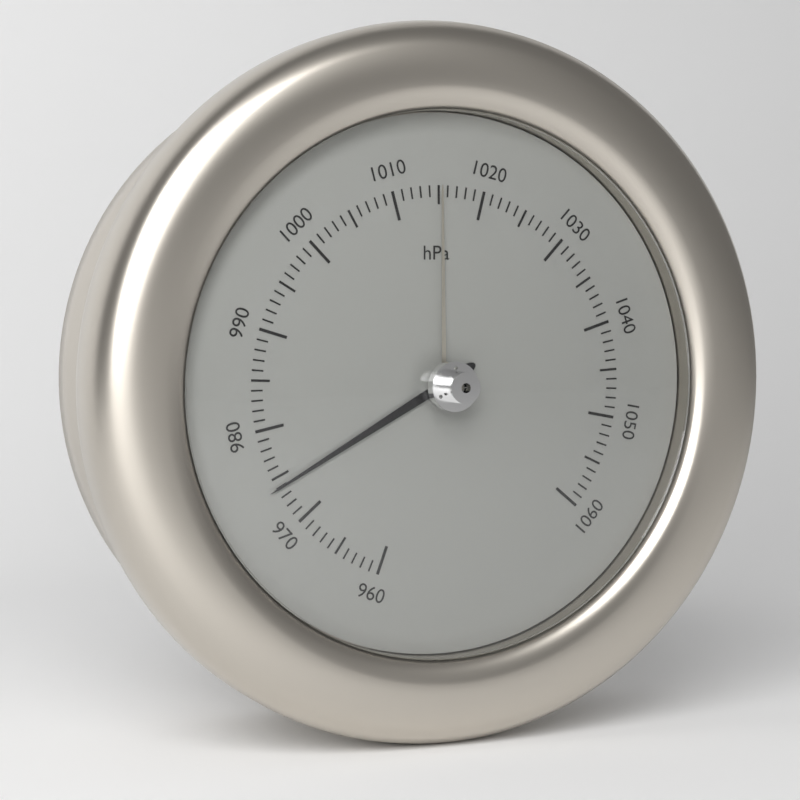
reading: 974 hPa
